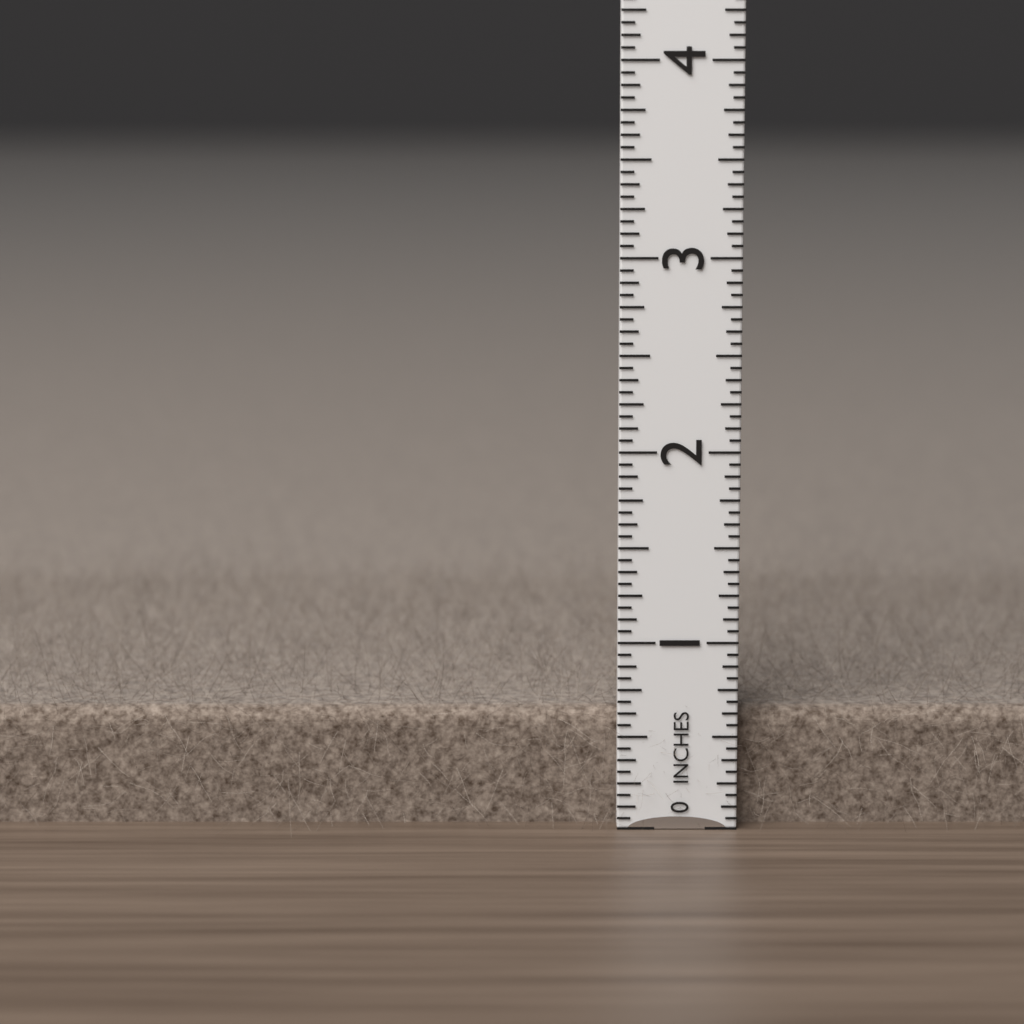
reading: 0.6250 in
